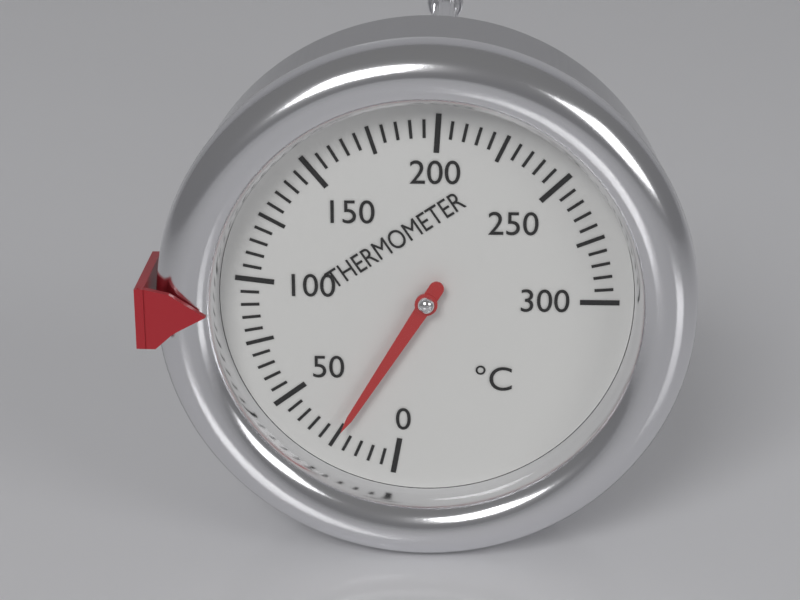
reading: 25 °C
